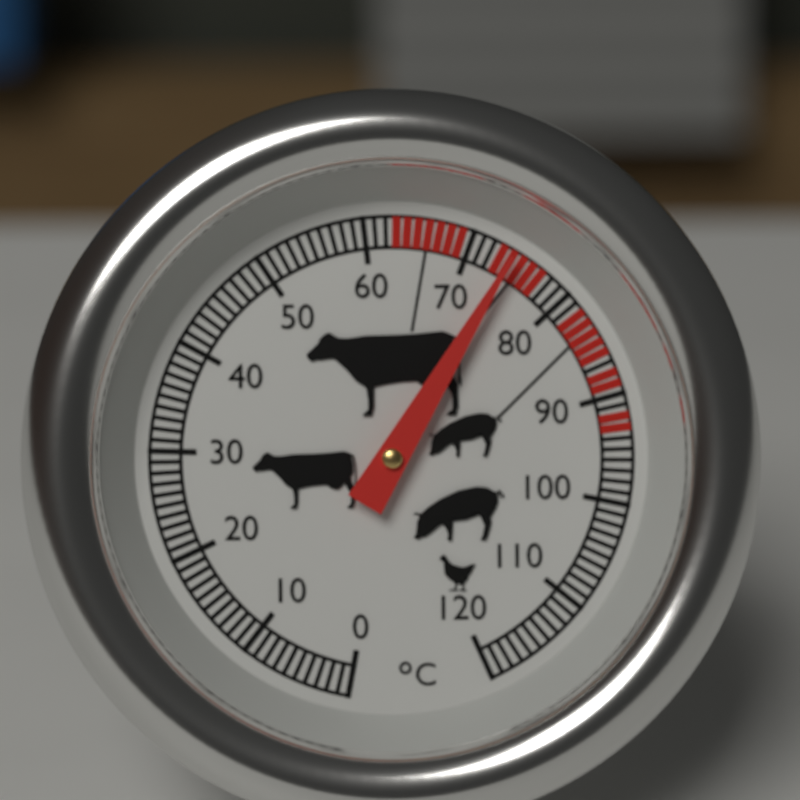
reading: 74 °C
